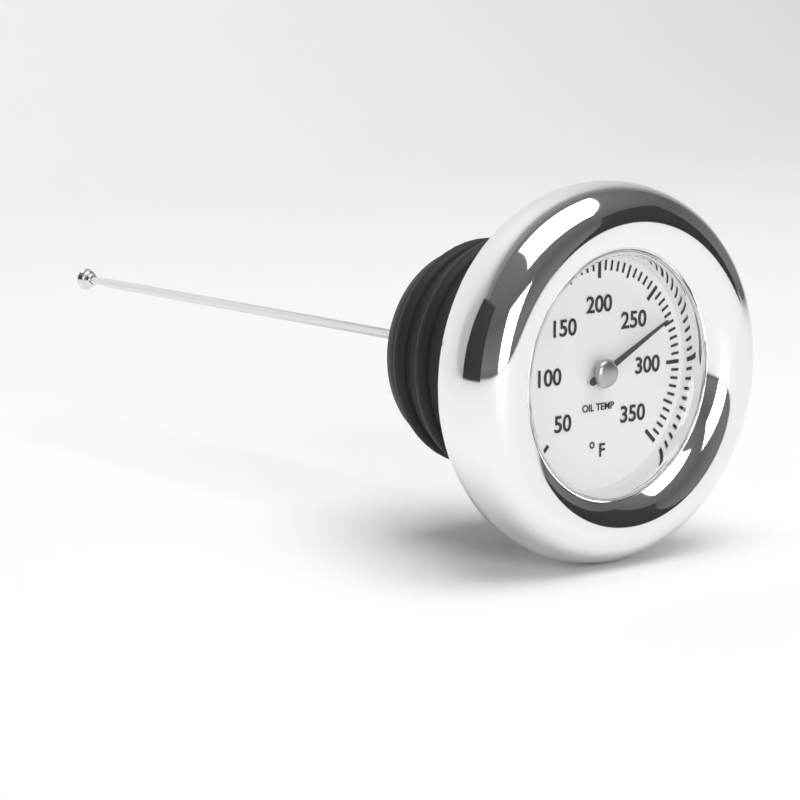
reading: 270 °F
